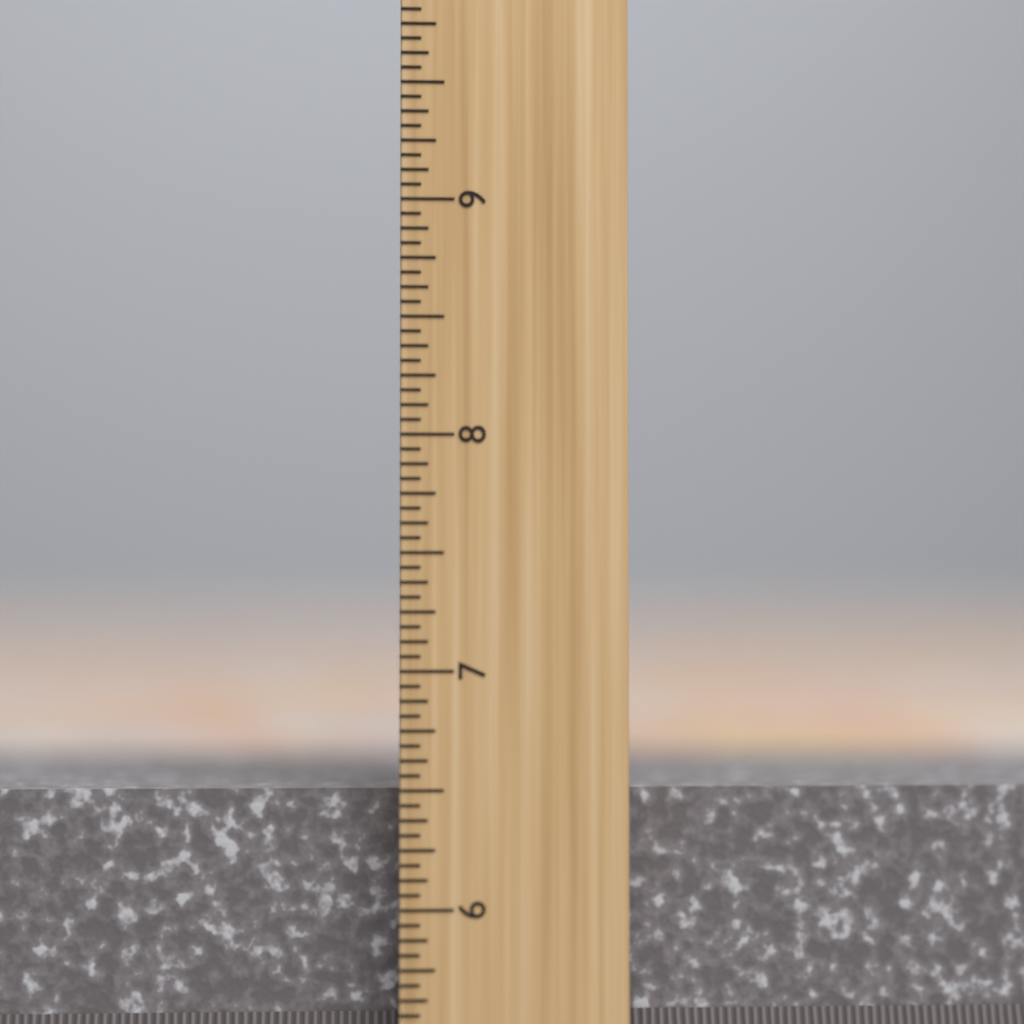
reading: 6.5000 inch
